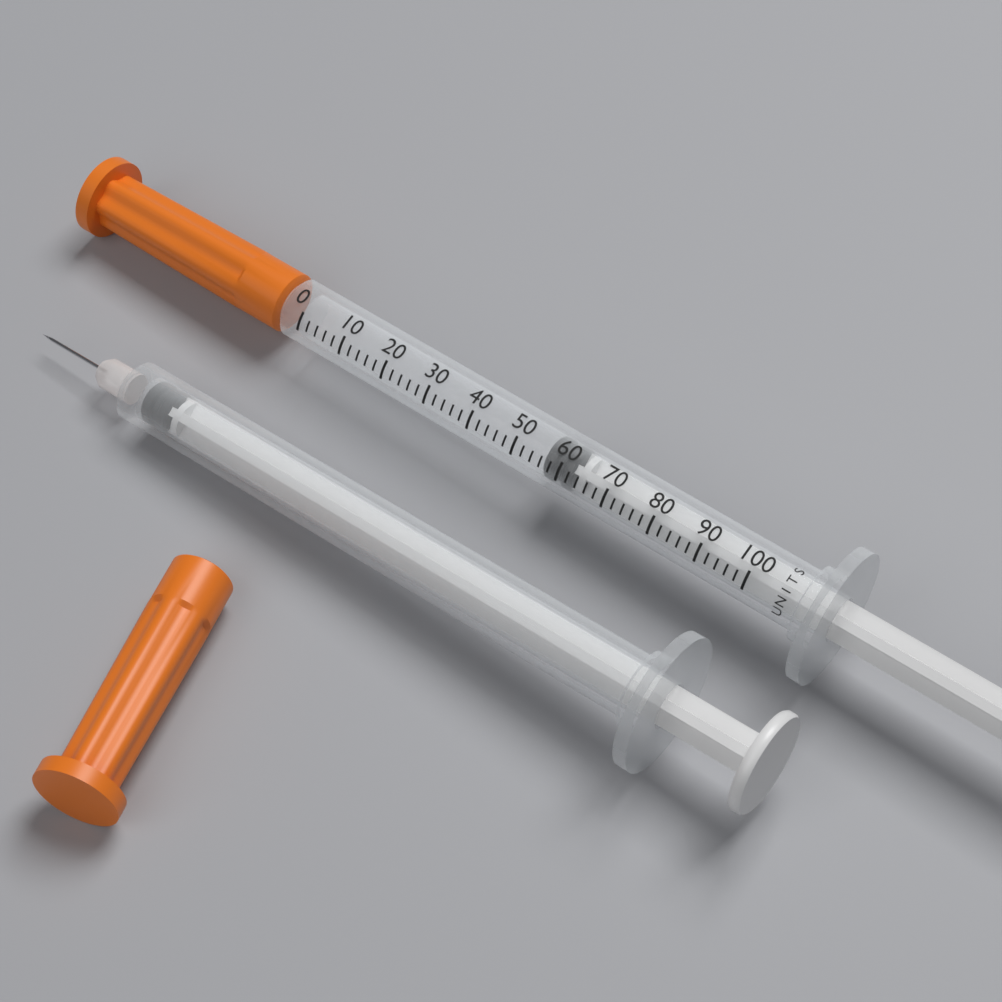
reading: 56 units
